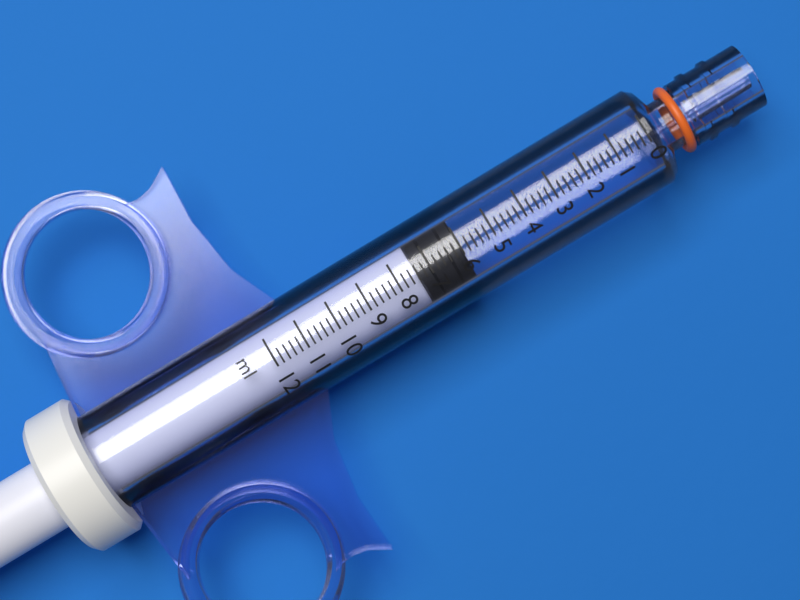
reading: 6.0 ml
